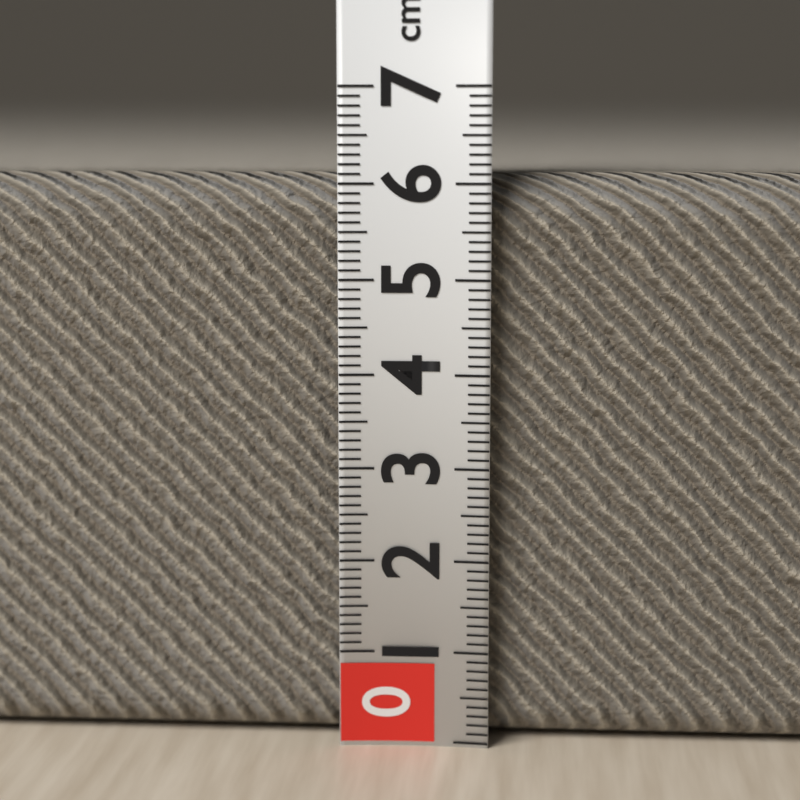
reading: 6.1 cm
